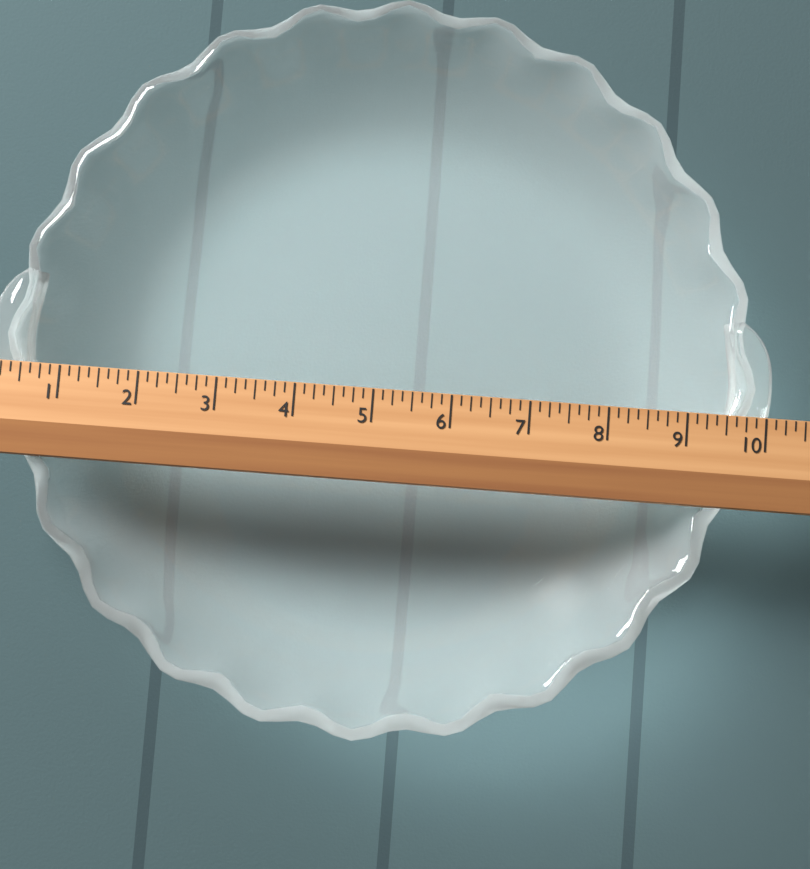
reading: 10.125 (no unit)
